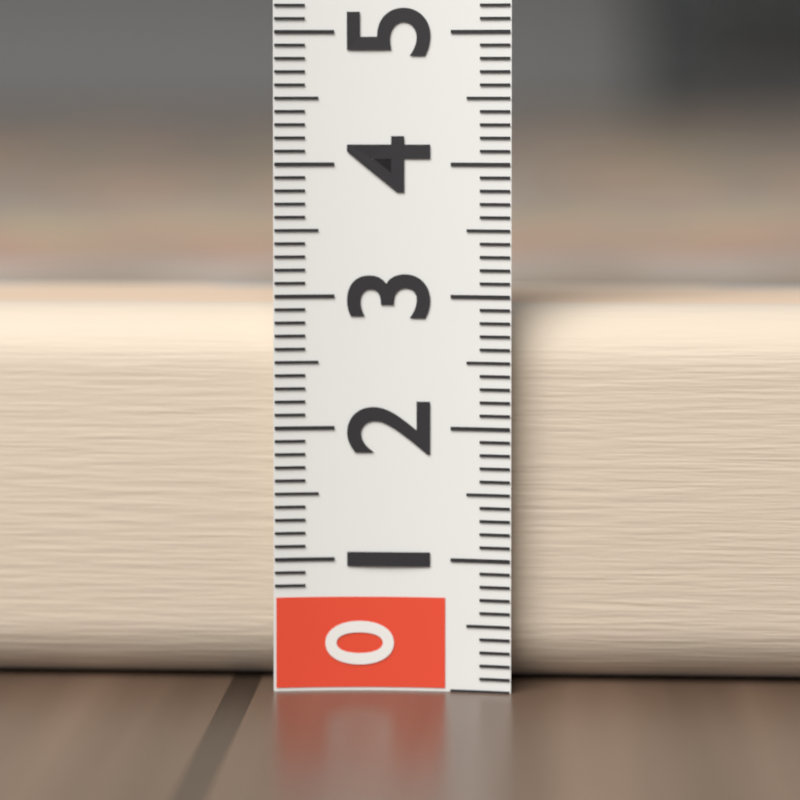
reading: 2.9 (no unit)
